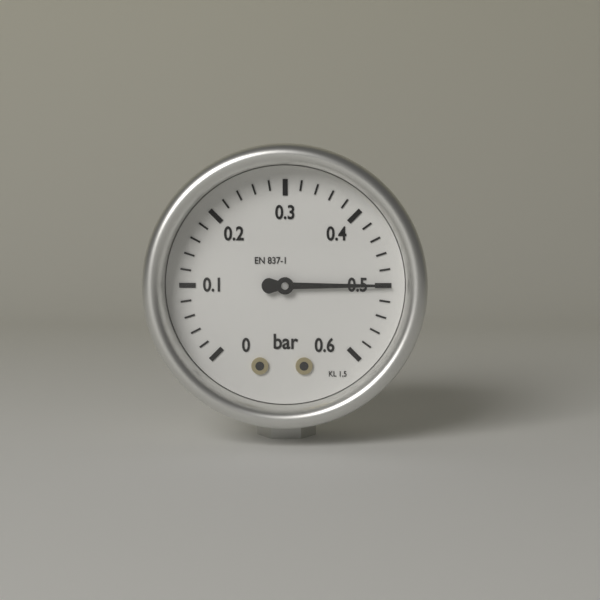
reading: 0.50 bar
